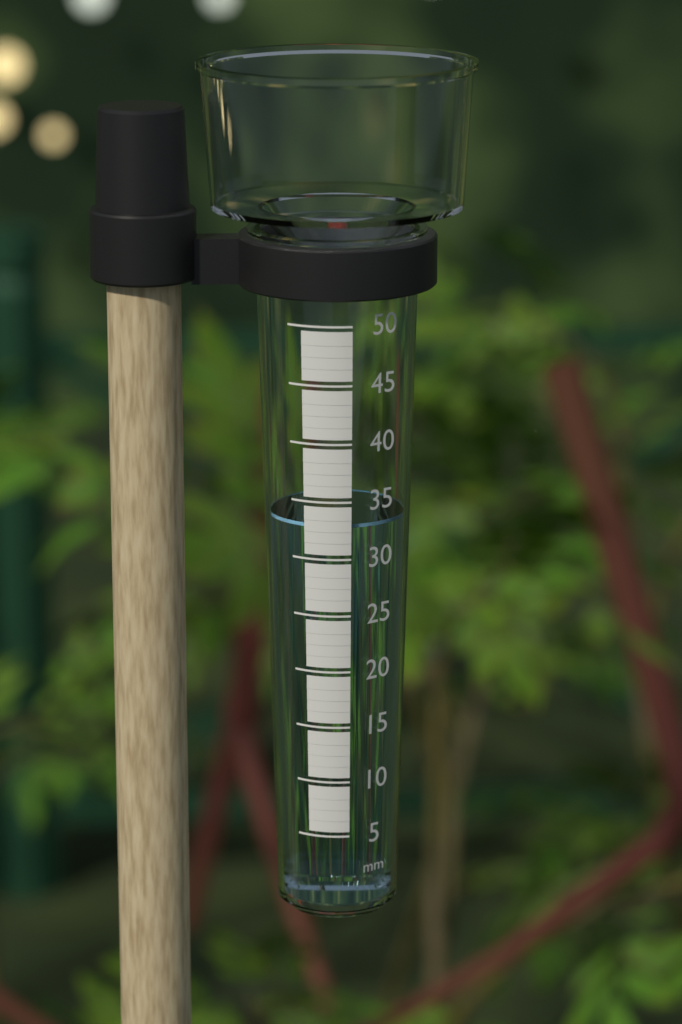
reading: 33 mm
